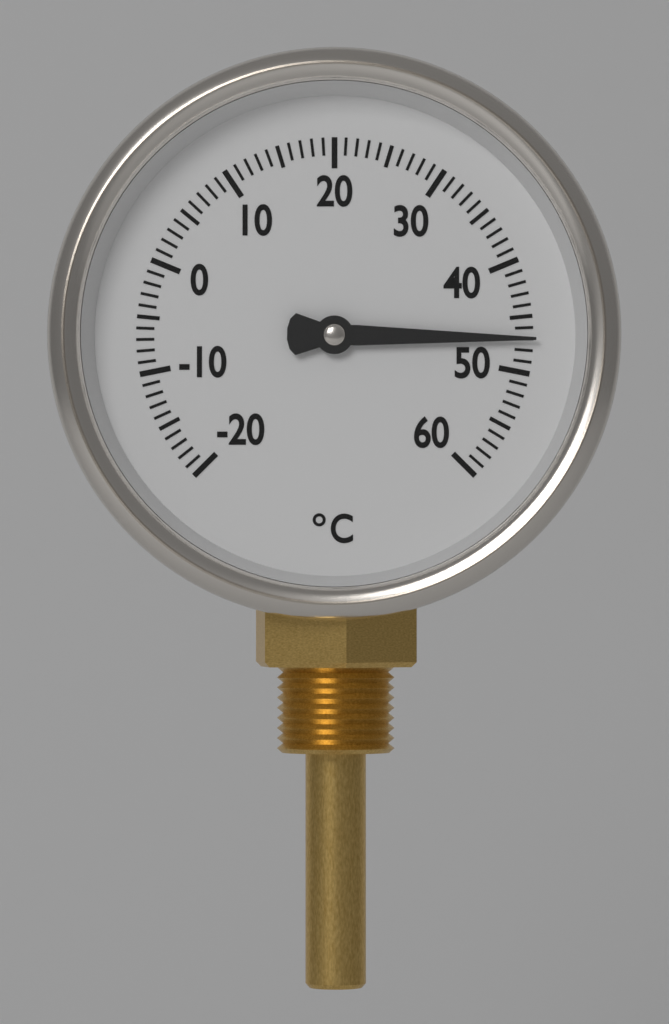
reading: 47 °C
